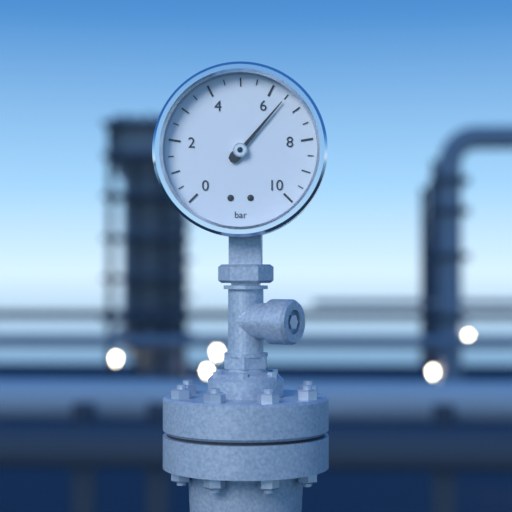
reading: 6.5 bar
